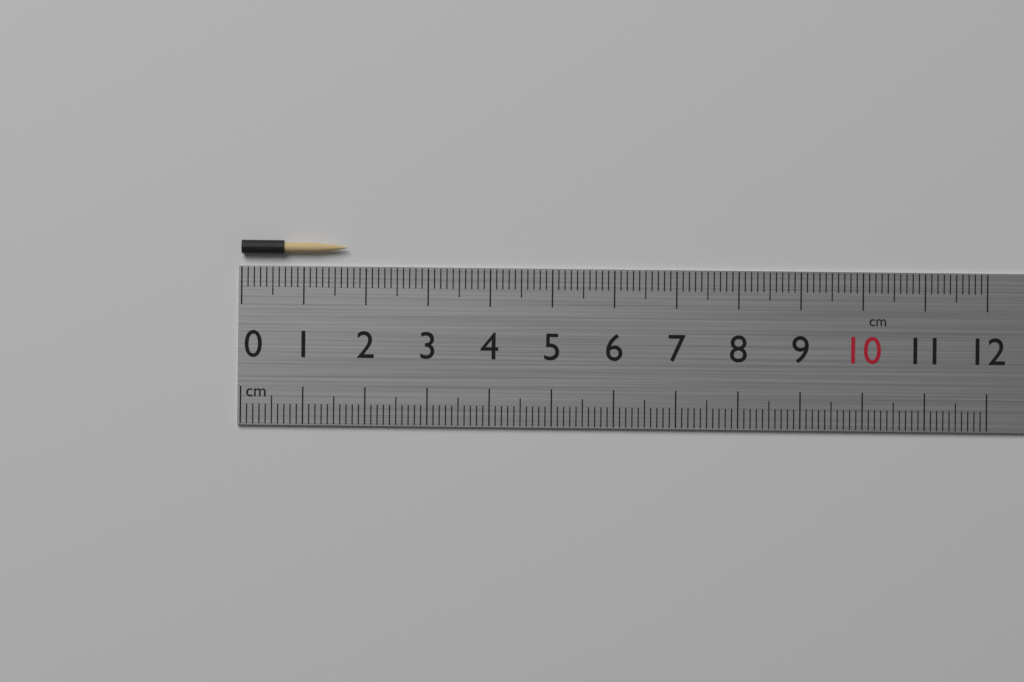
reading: 1.7 cm
